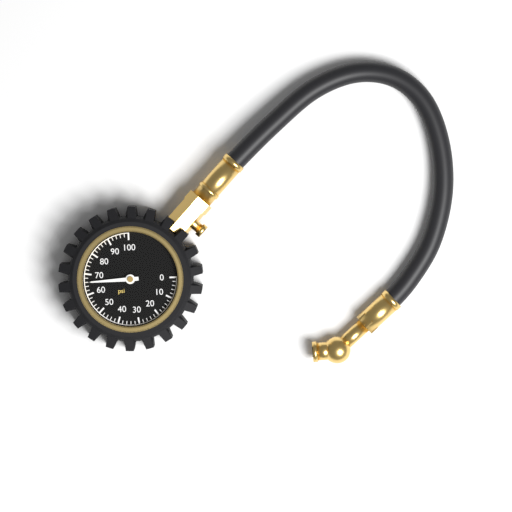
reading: 66 psi
